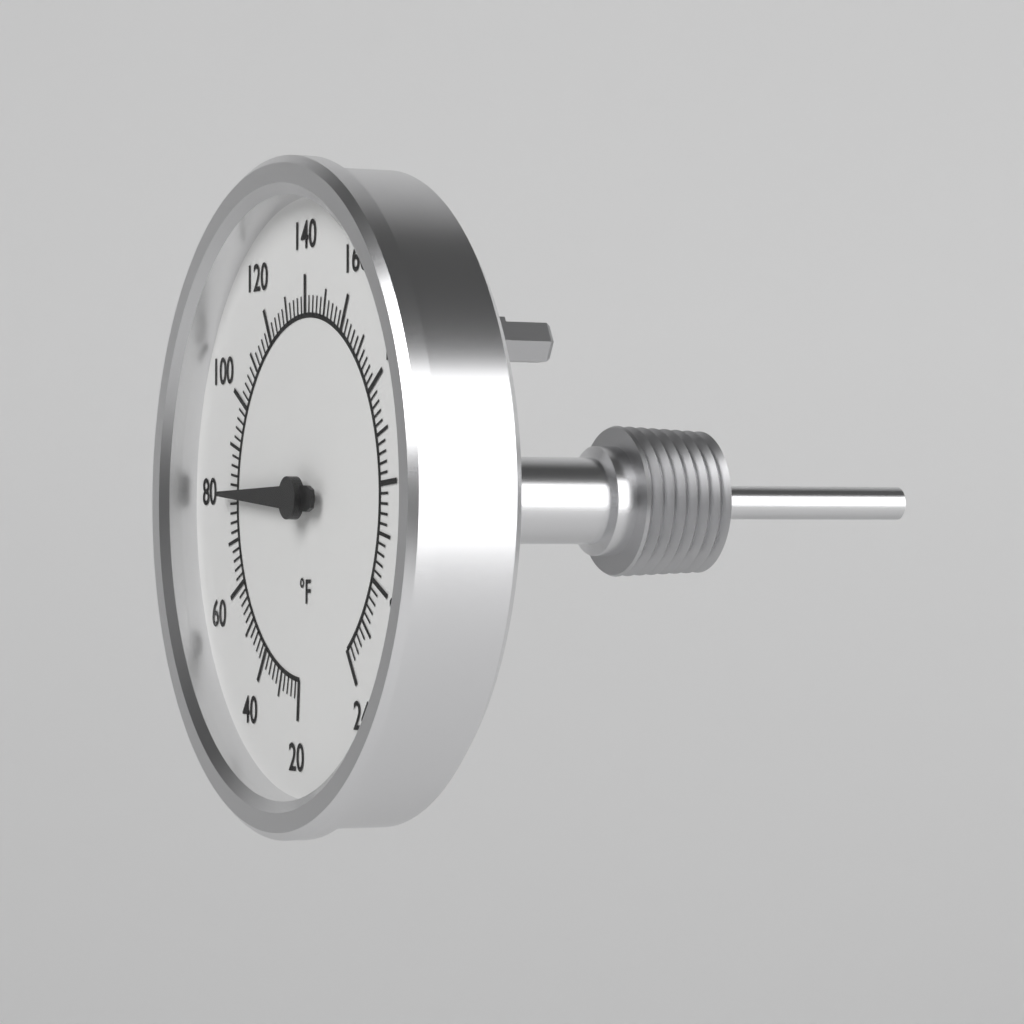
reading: 80 °F
